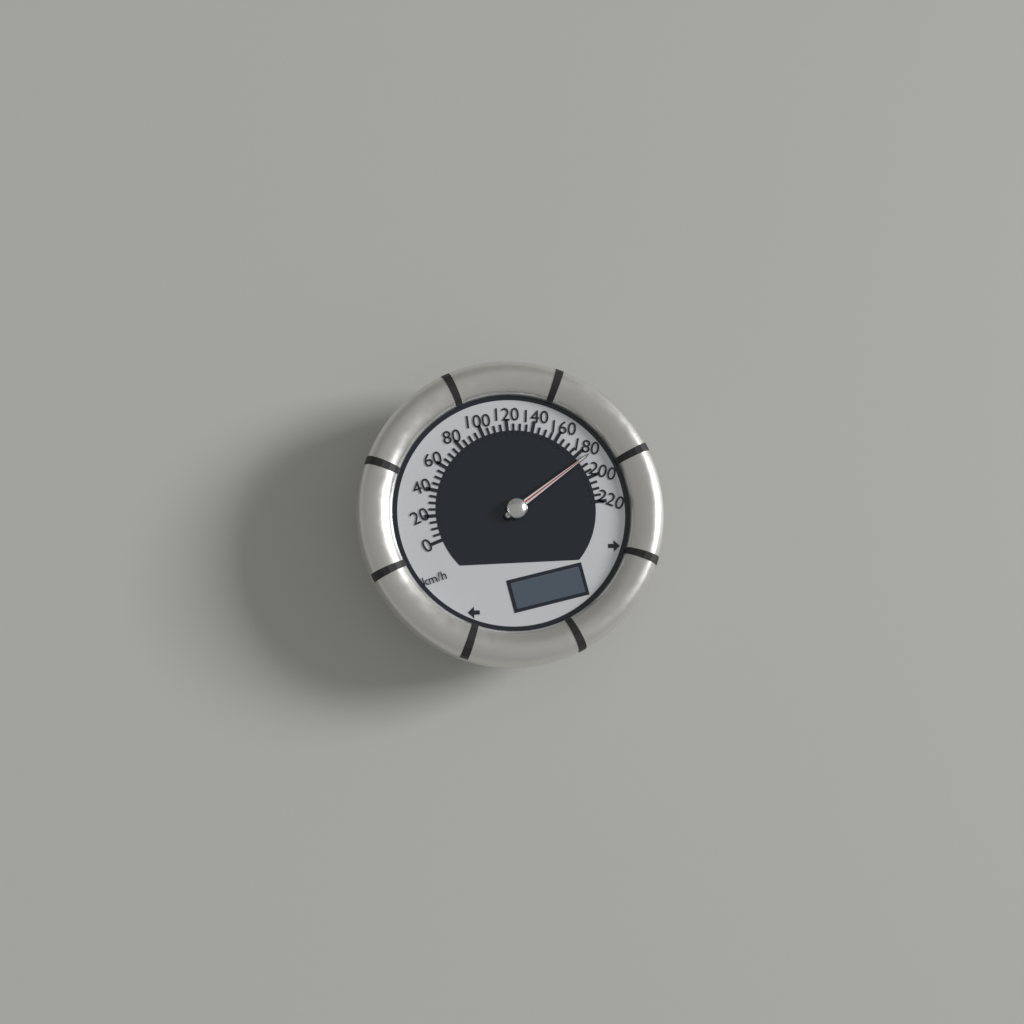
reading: 185 km/h
